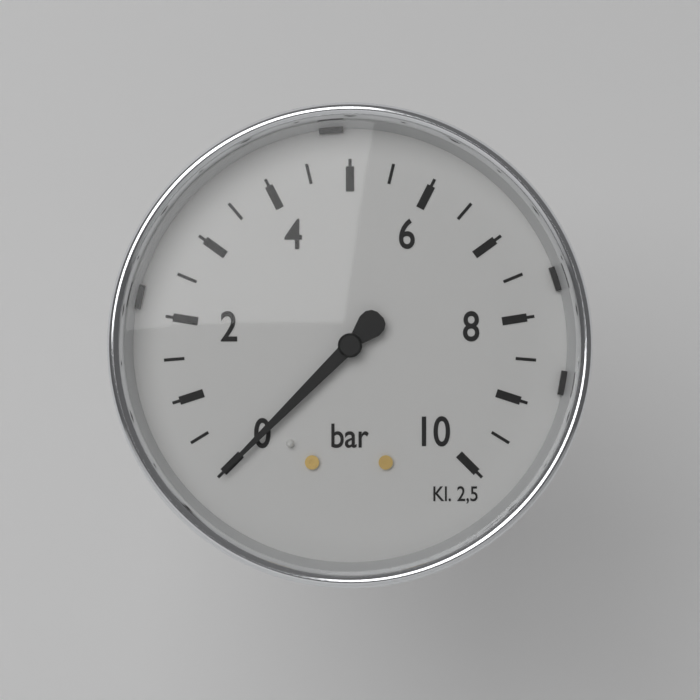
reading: 0.0 bar
